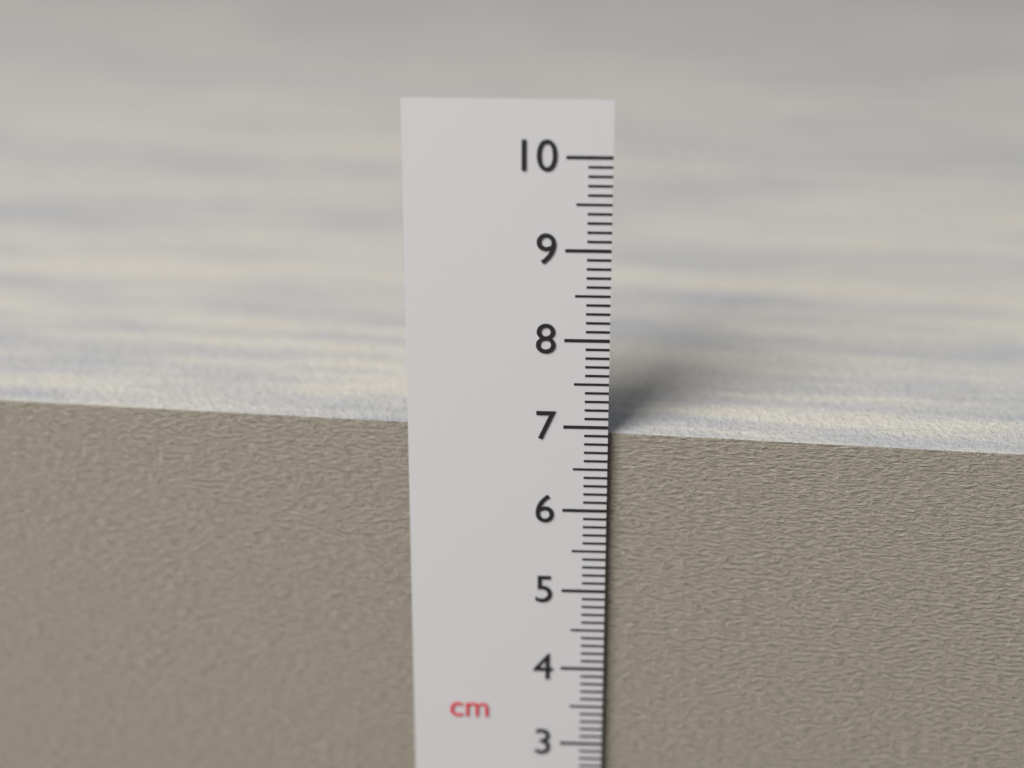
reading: 6.9 cm
